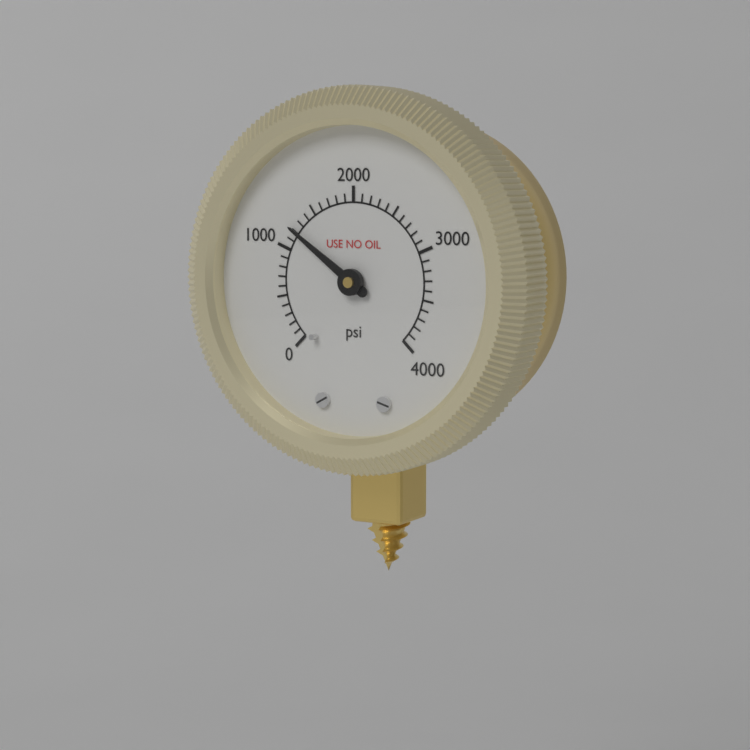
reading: 1200 psi
